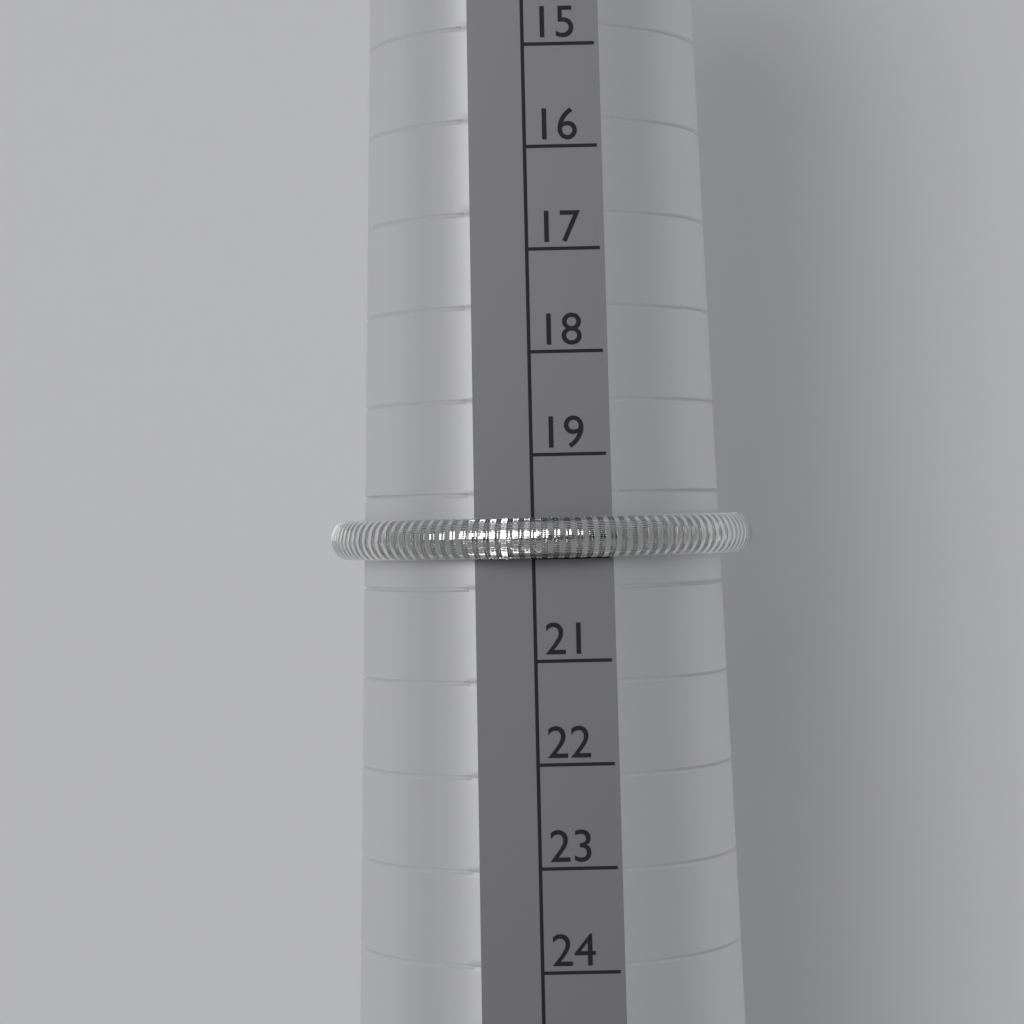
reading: 20 (no unit)
